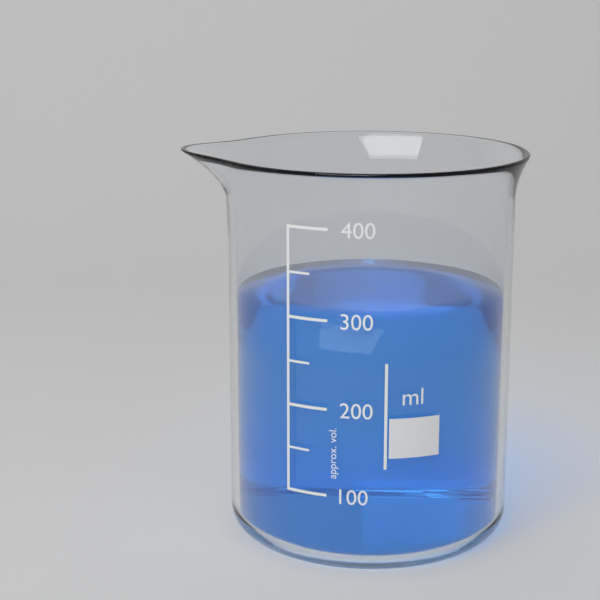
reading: 300 ml
